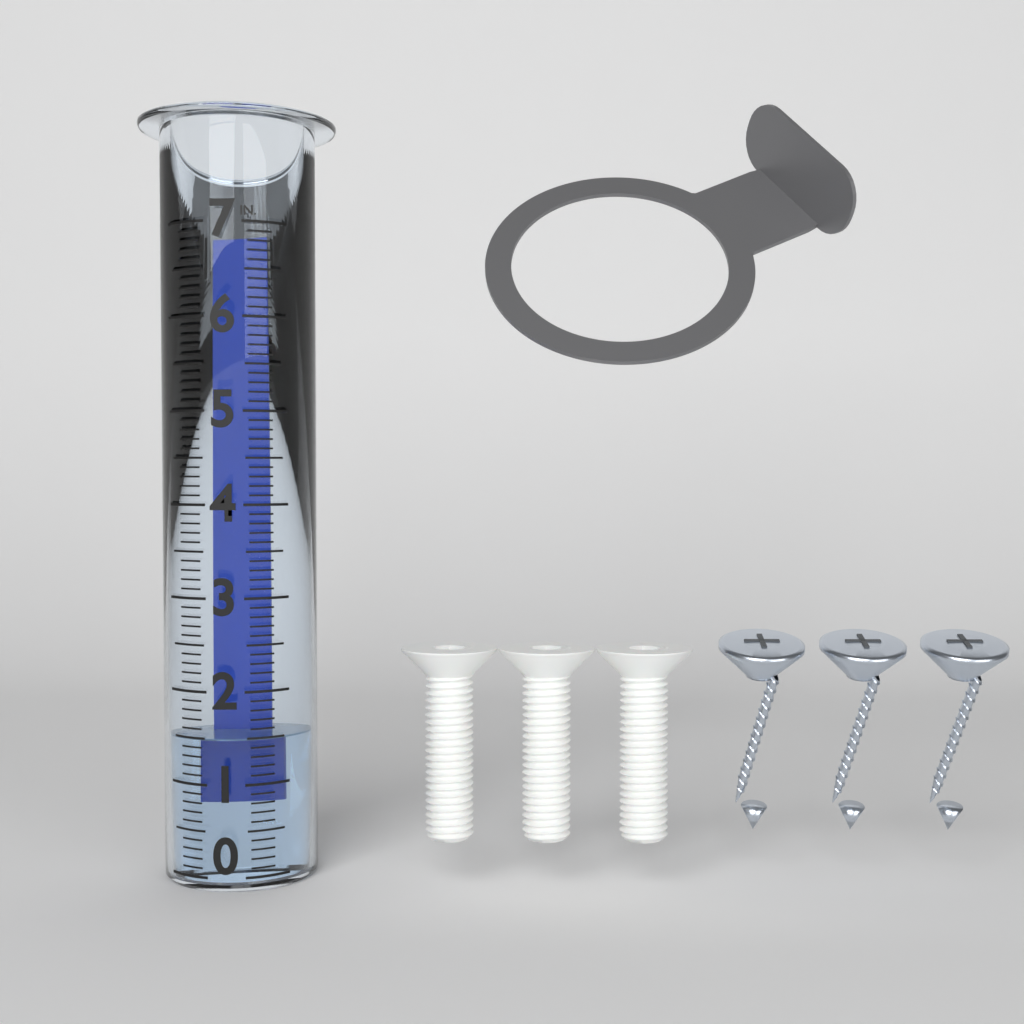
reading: 1.5 in
